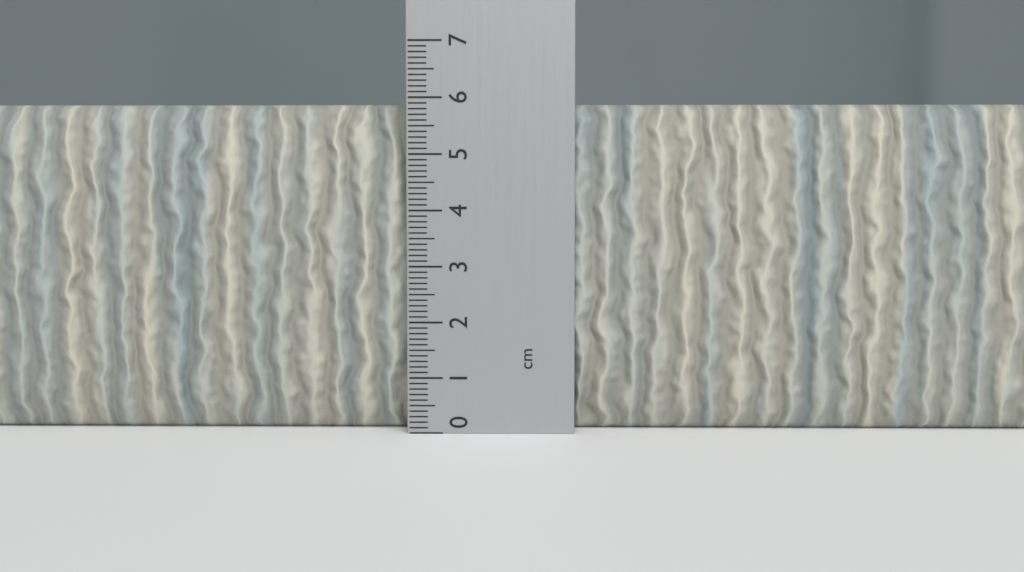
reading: 5.9 cm
